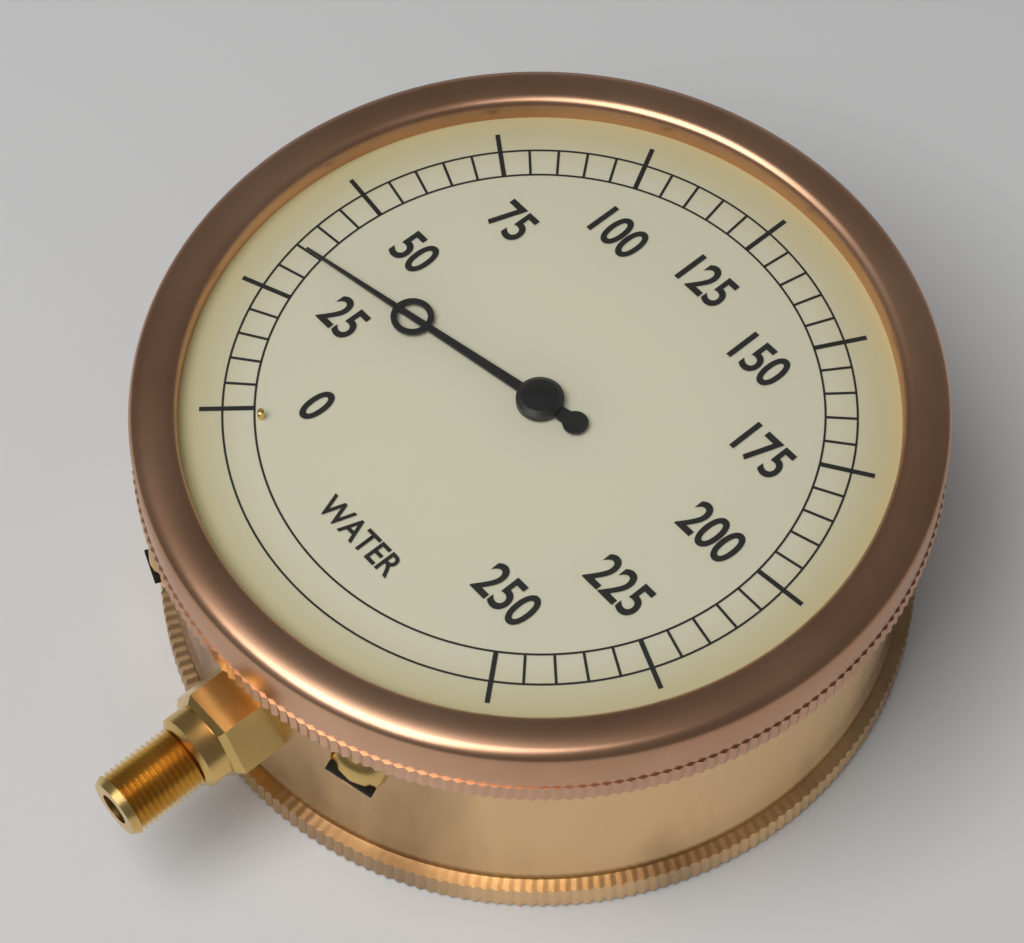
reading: 35 (no unit)
